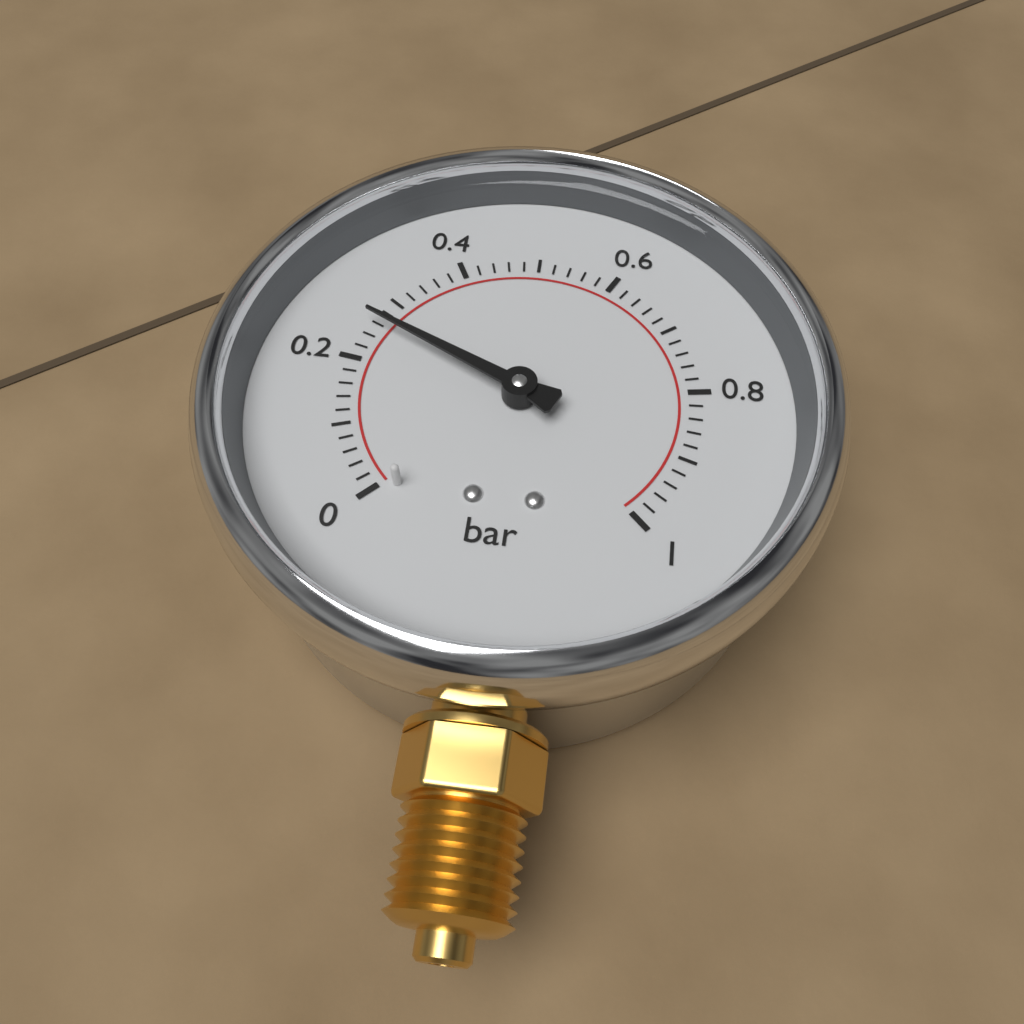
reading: 0.26 bar
